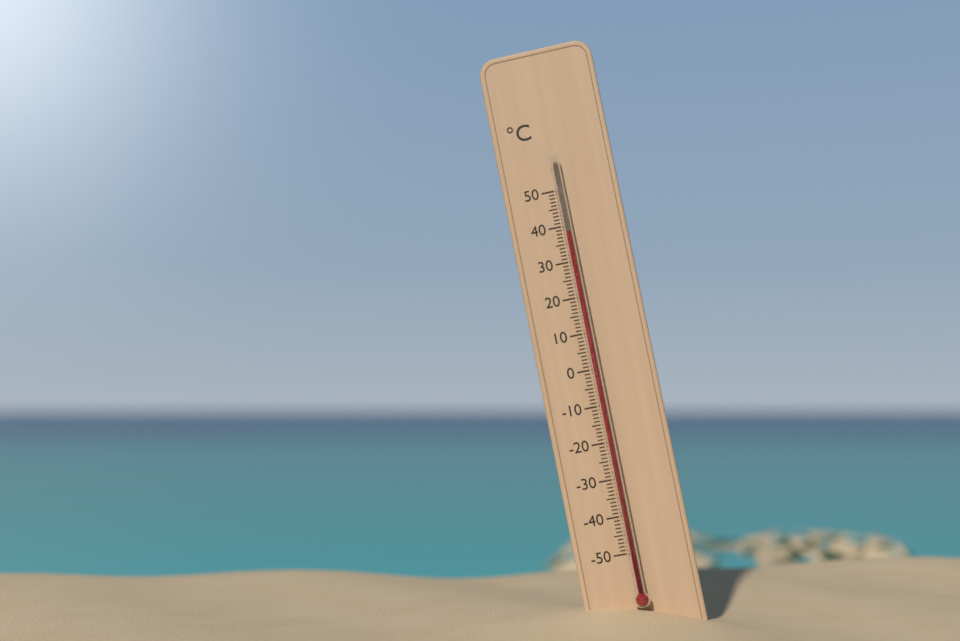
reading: 38 °C
